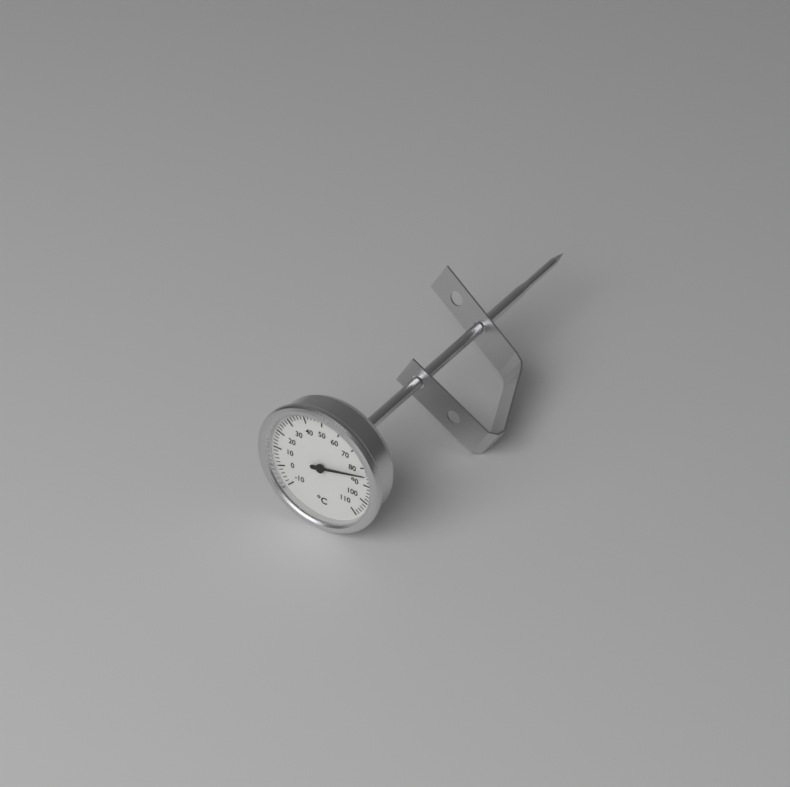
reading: 84 °C
